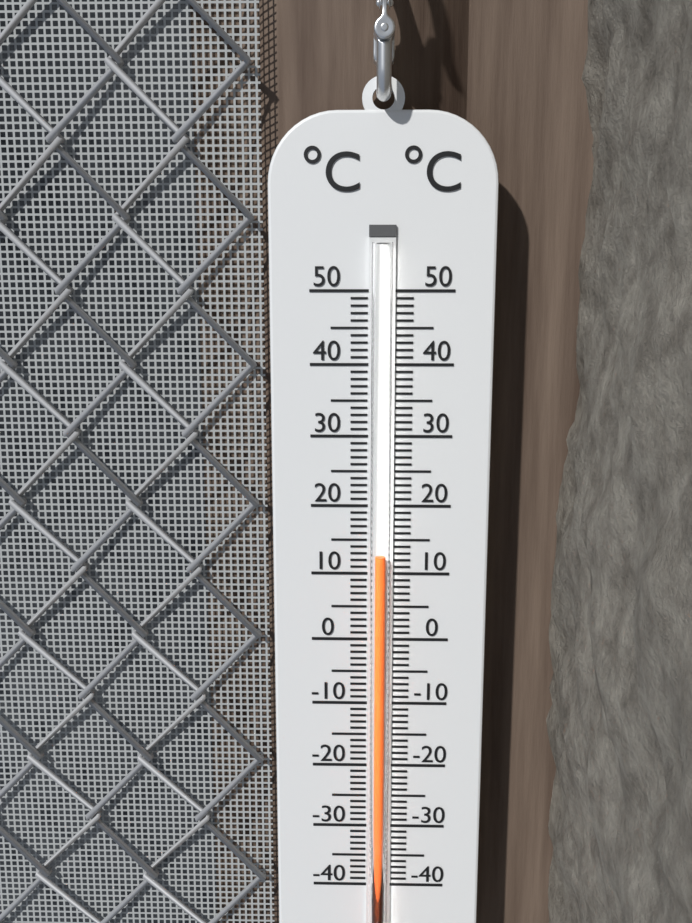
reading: 13 °C
